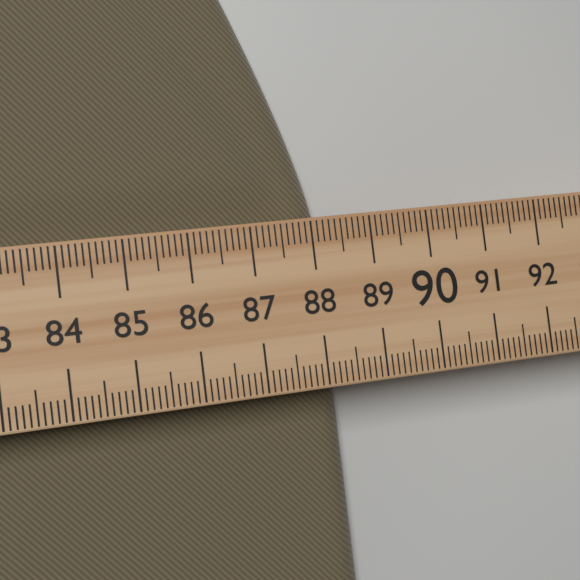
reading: 88.3 (no unit)
